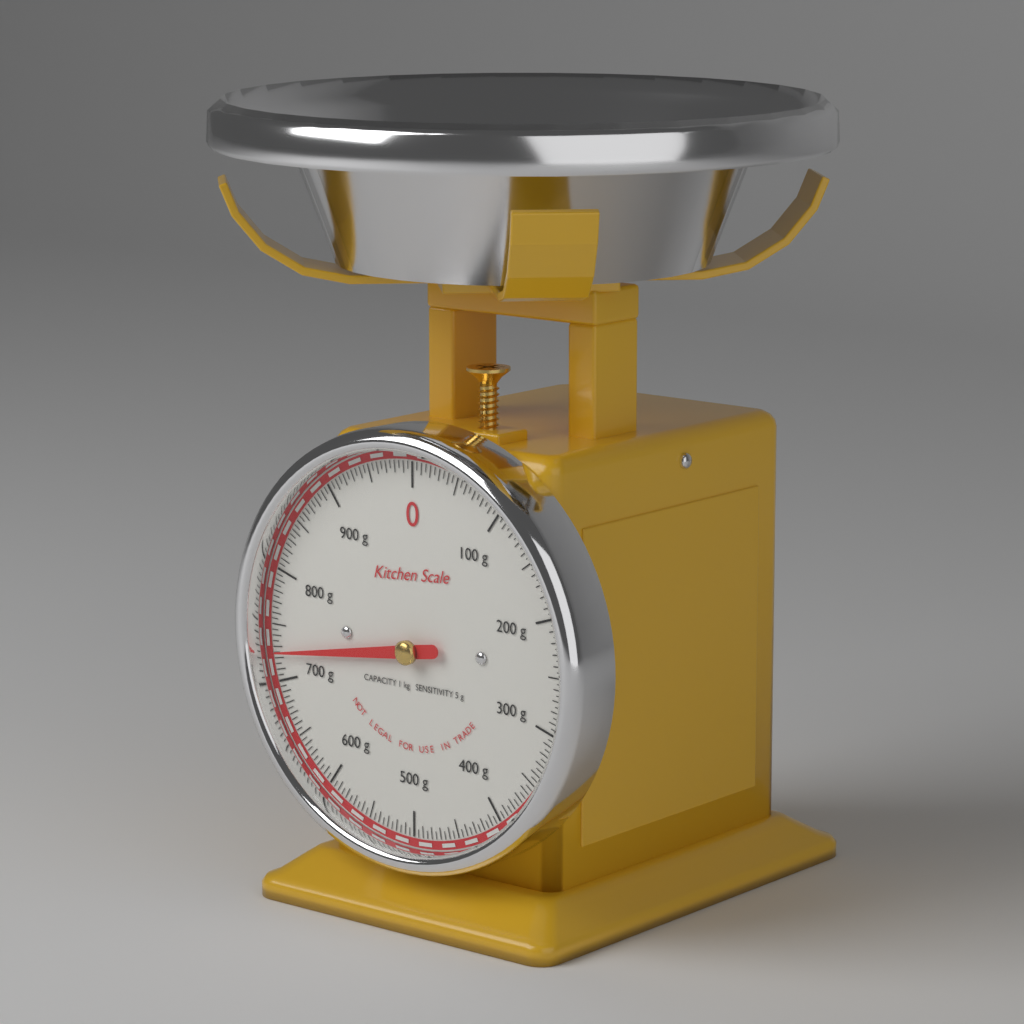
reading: 725 g
